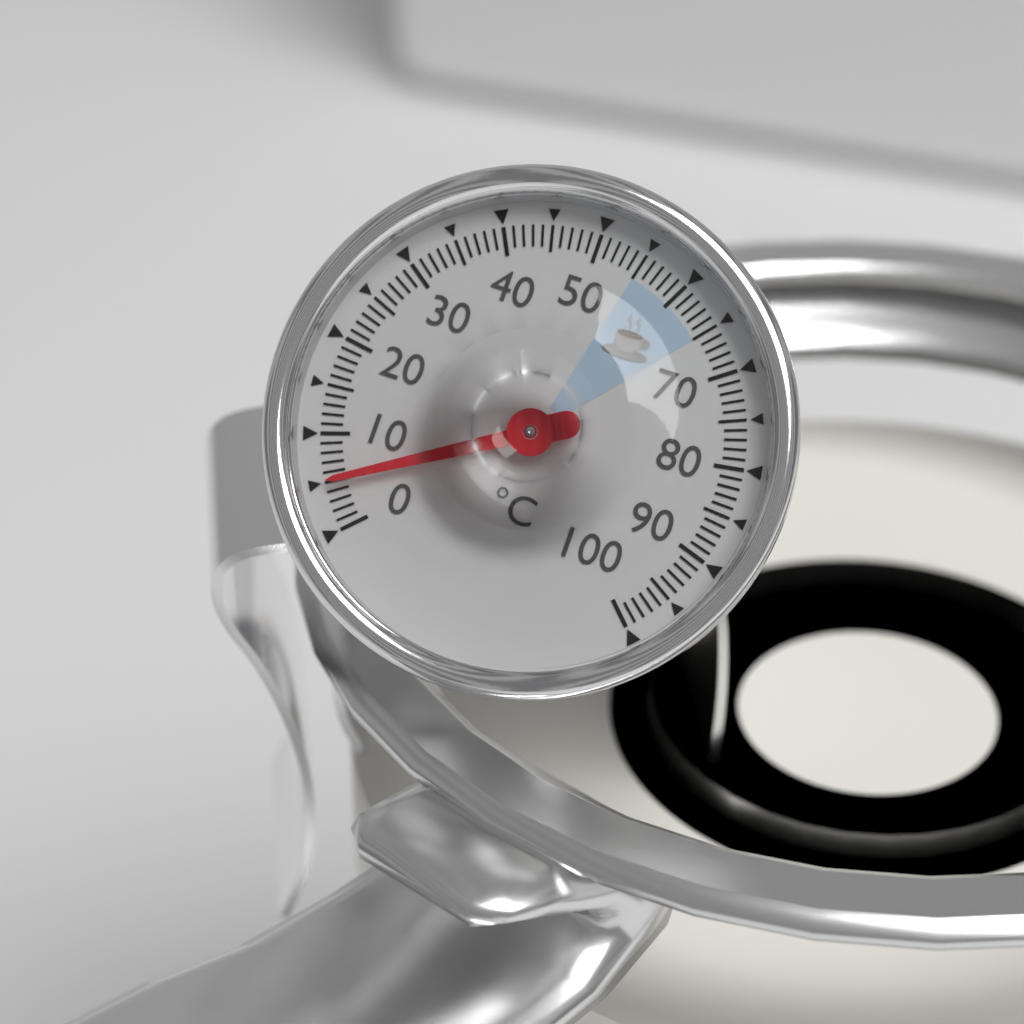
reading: 5 °C
